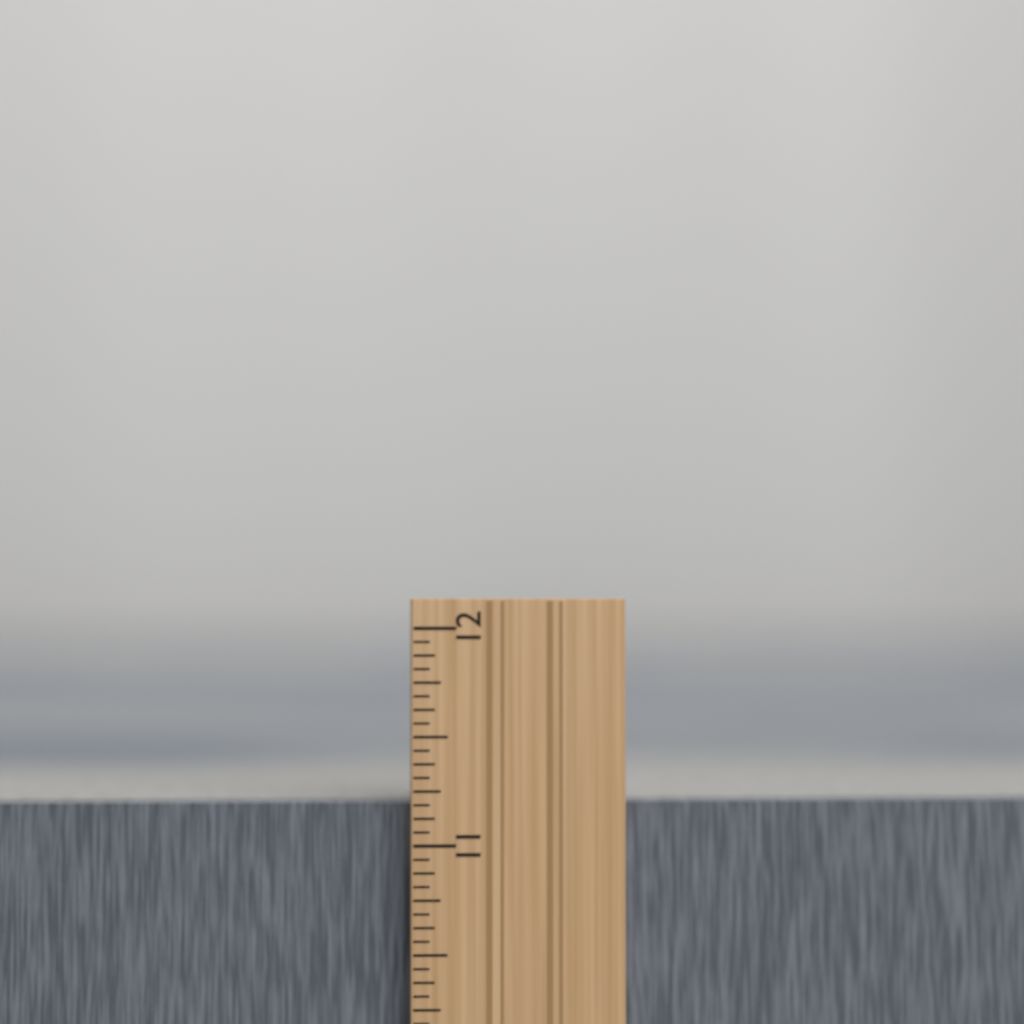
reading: 11.1875 in
